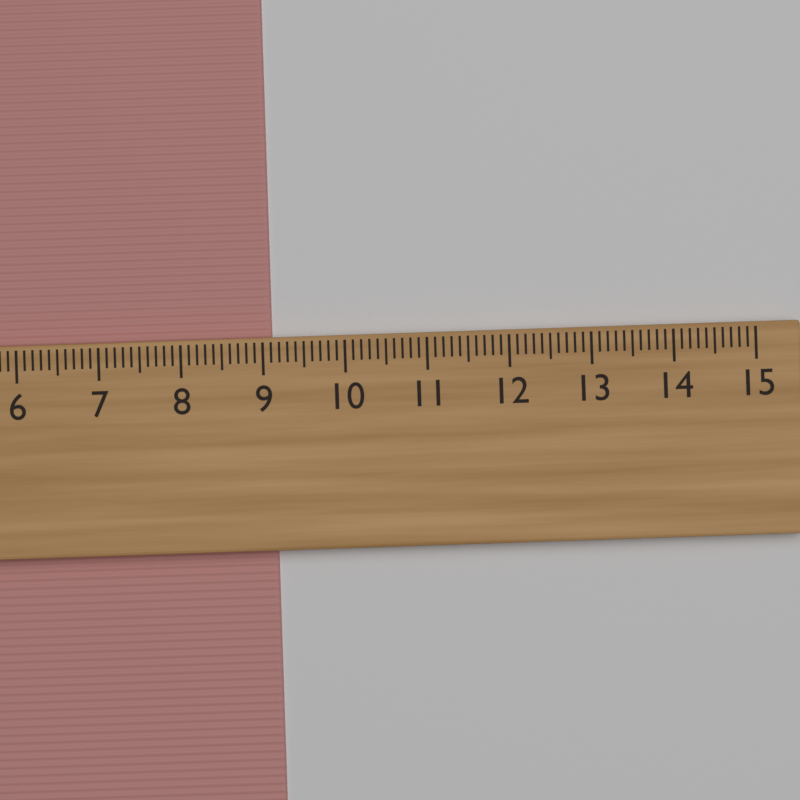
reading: 9.1 cm
